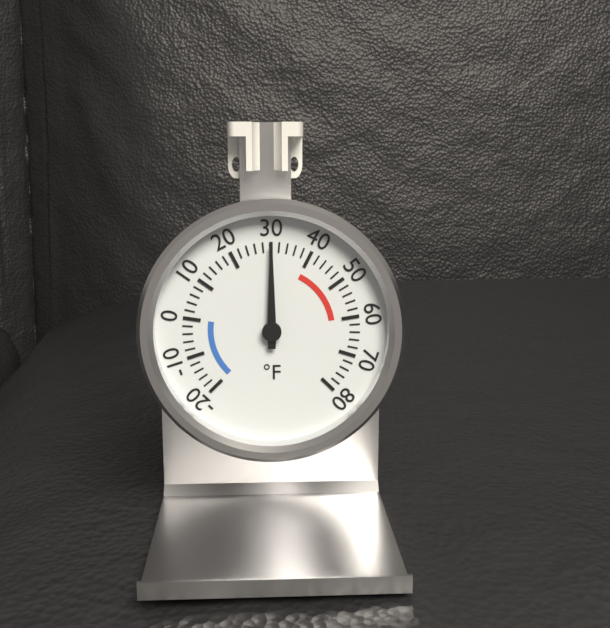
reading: 30 °F
